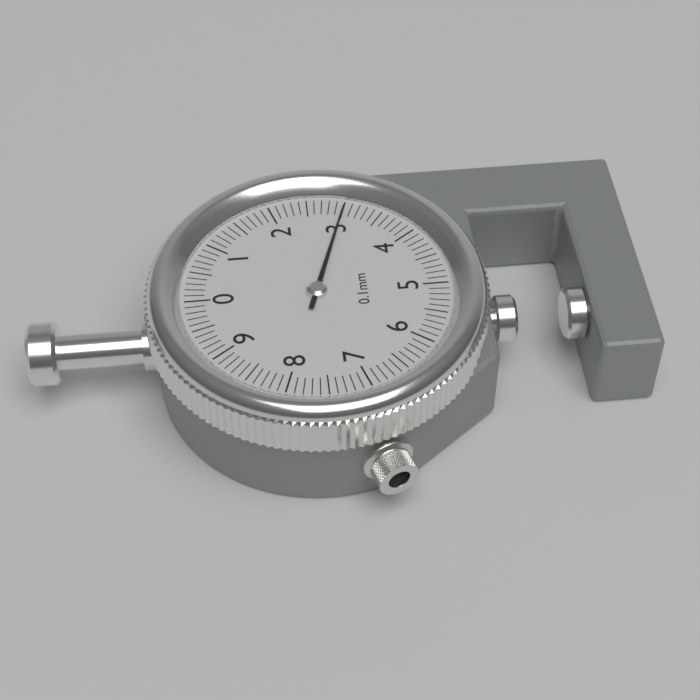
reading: 3.0 mm
